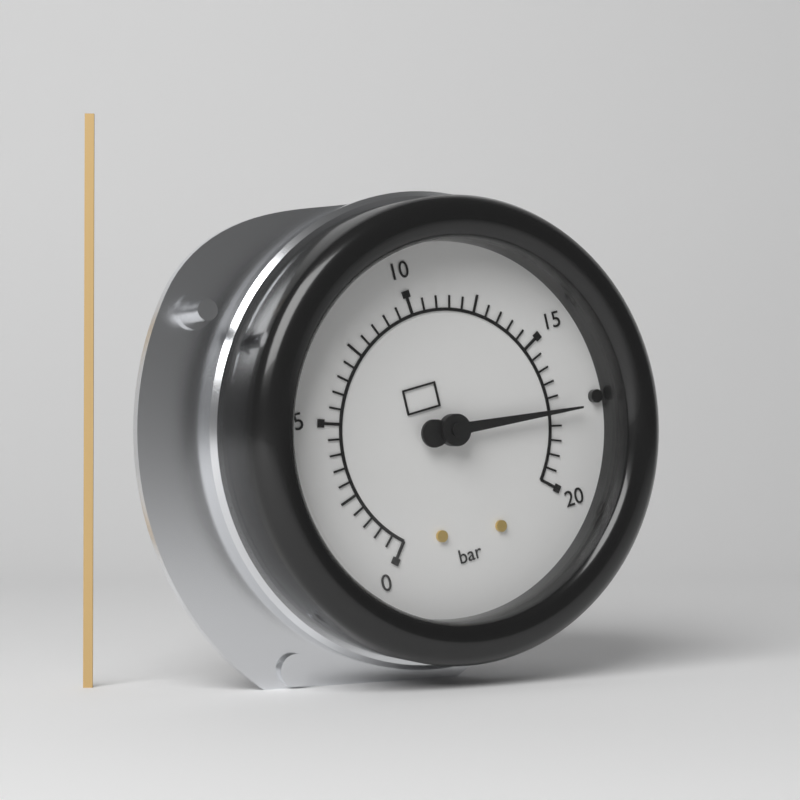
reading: 17.5 bar
